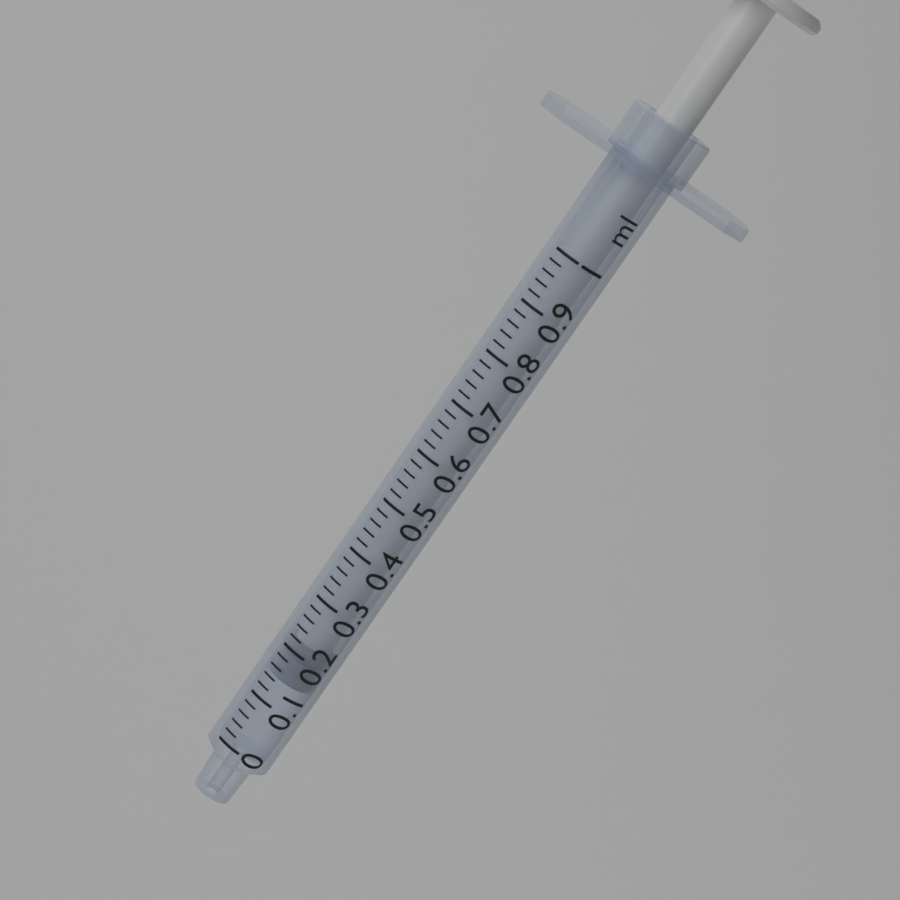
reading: 0.14 ml
